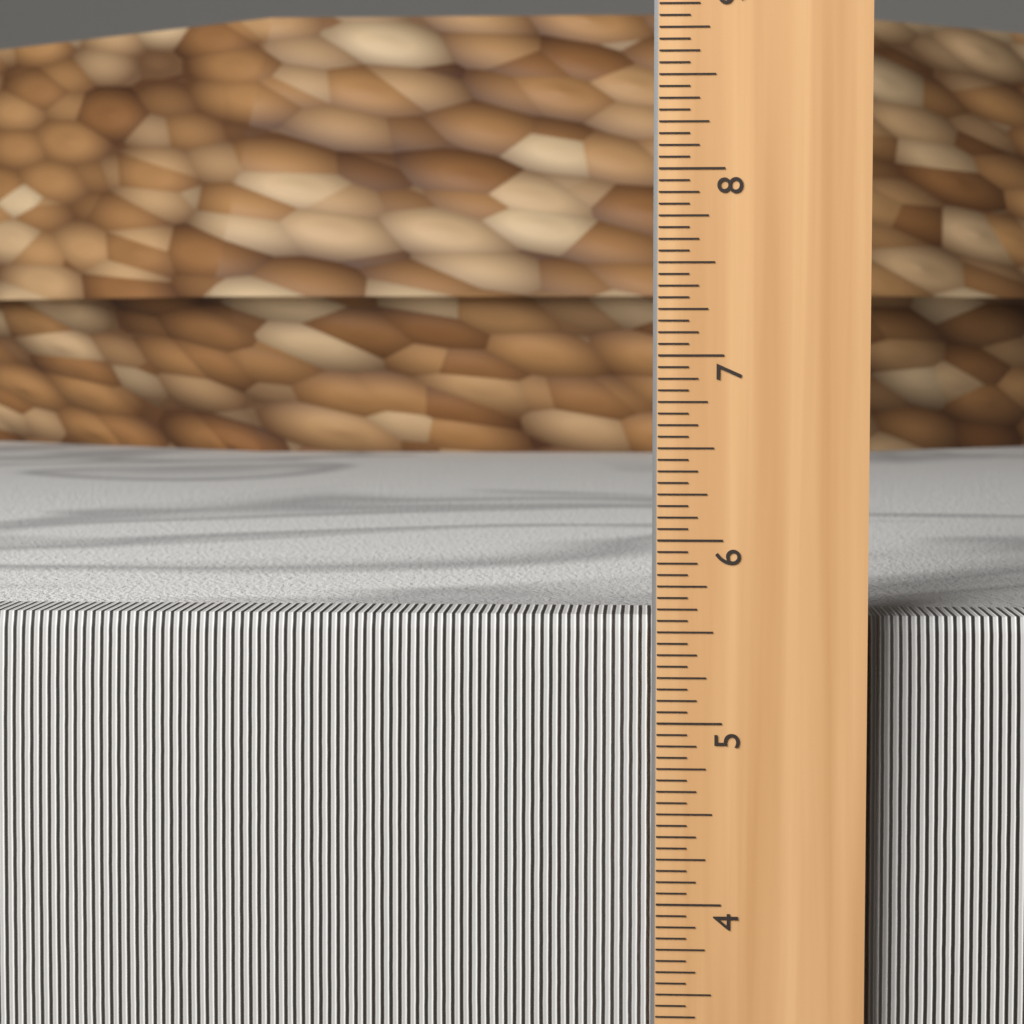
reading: 5.5625 in
